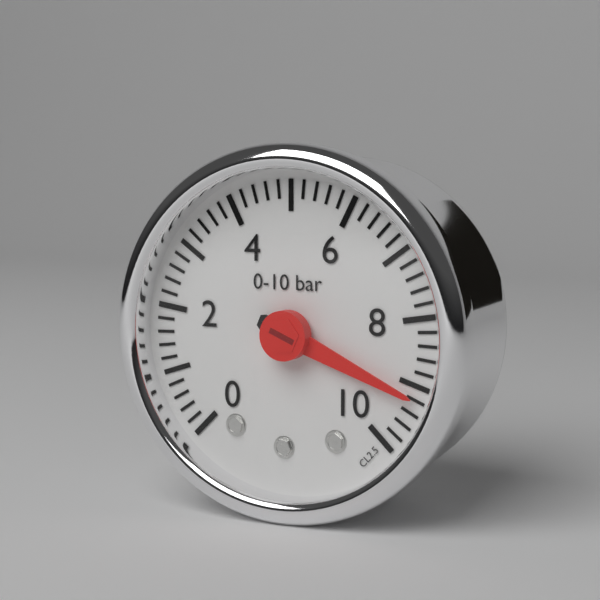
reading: 9.2 bar
